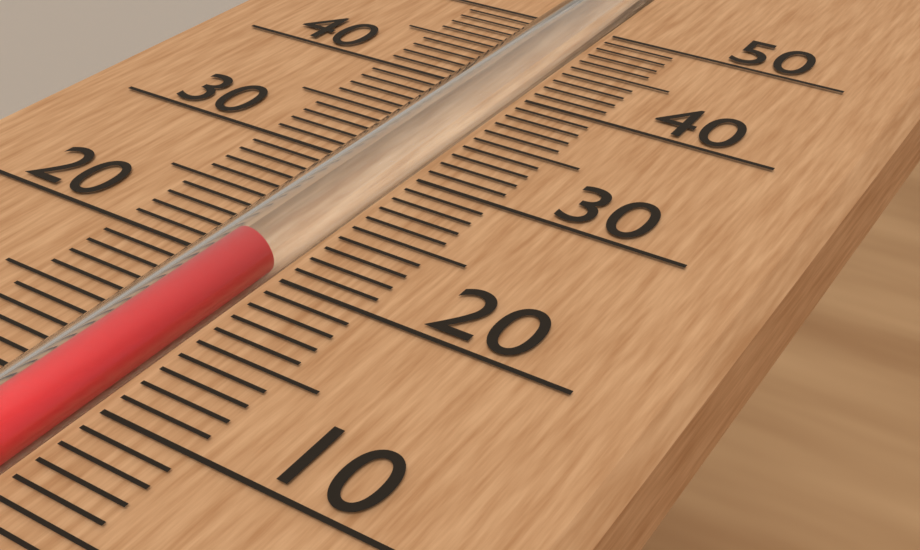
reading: 21 (no unit)
